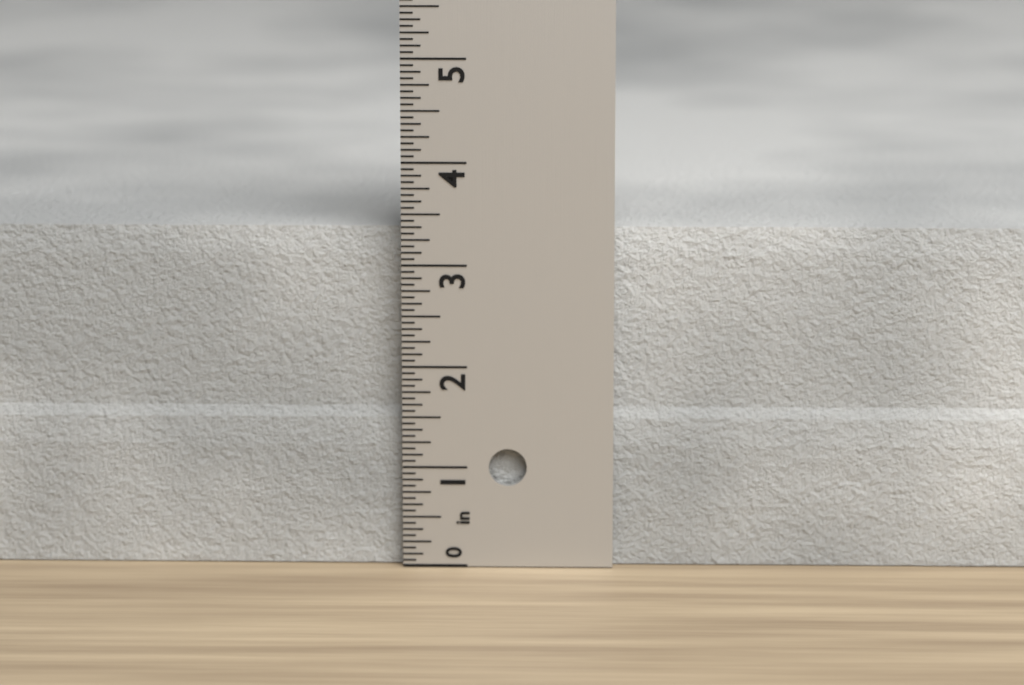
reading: 3.3125 in
